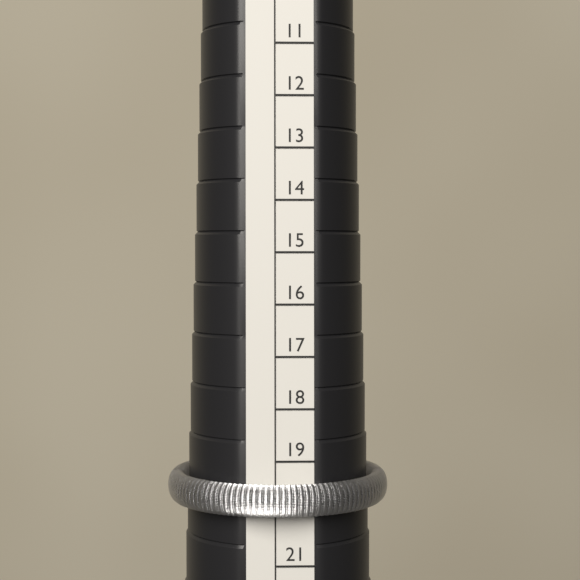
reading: 20 (no unit)
